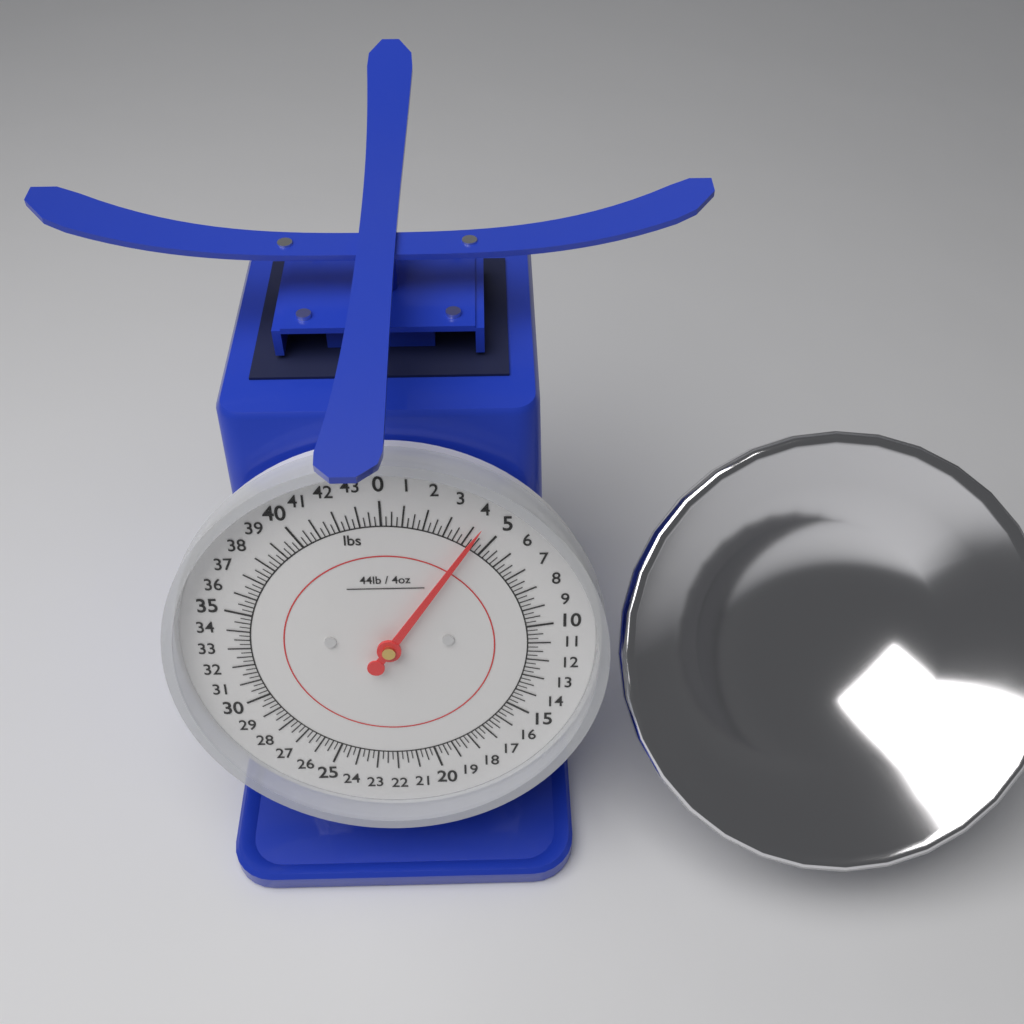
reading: 4.25 lbs
